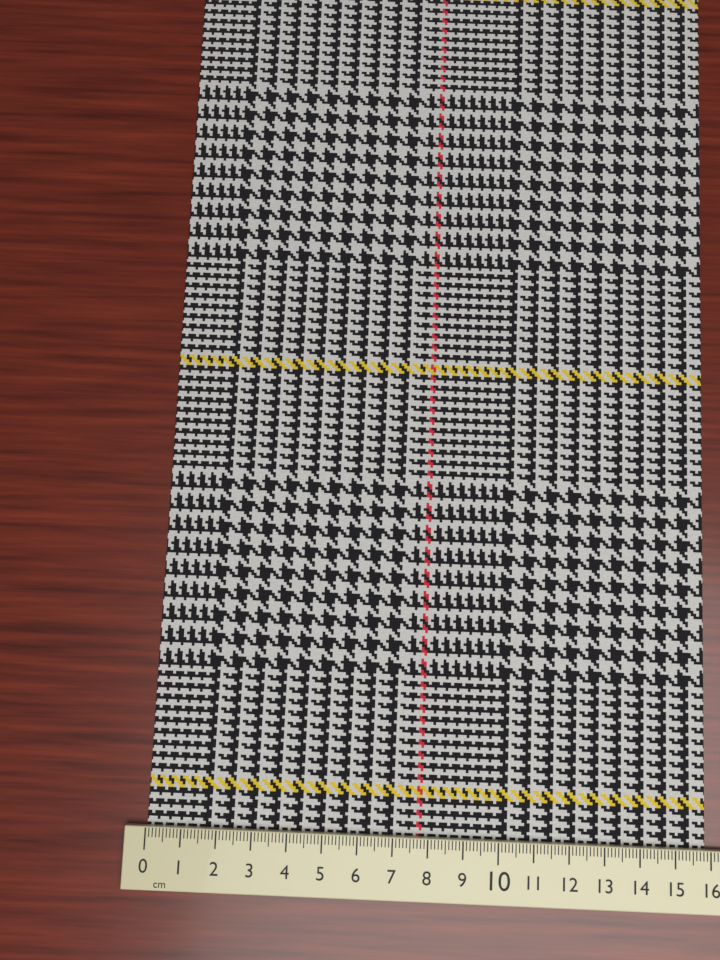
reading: 15.9 cm
